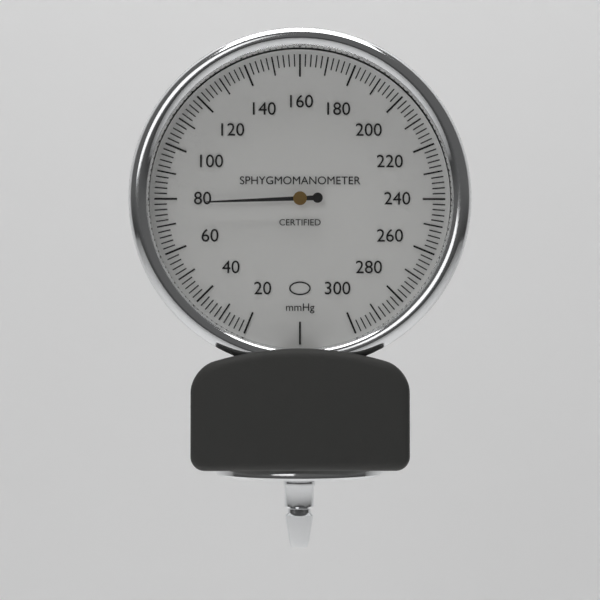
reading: 78 mmHg
